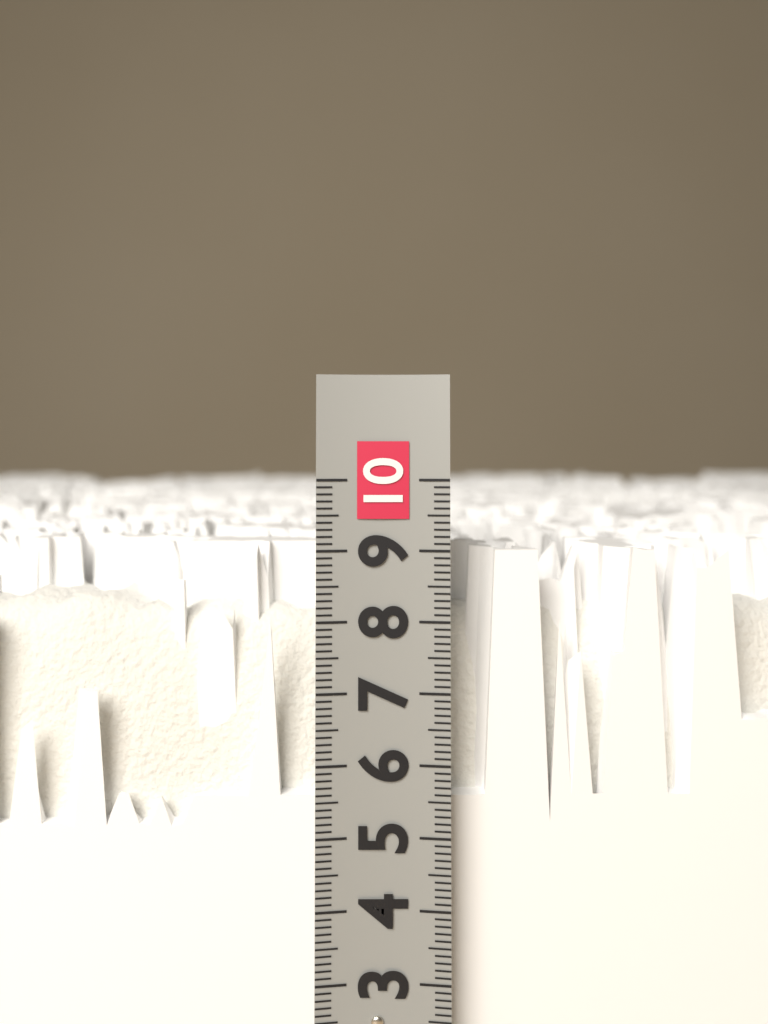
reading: 9.0 (no unit)
